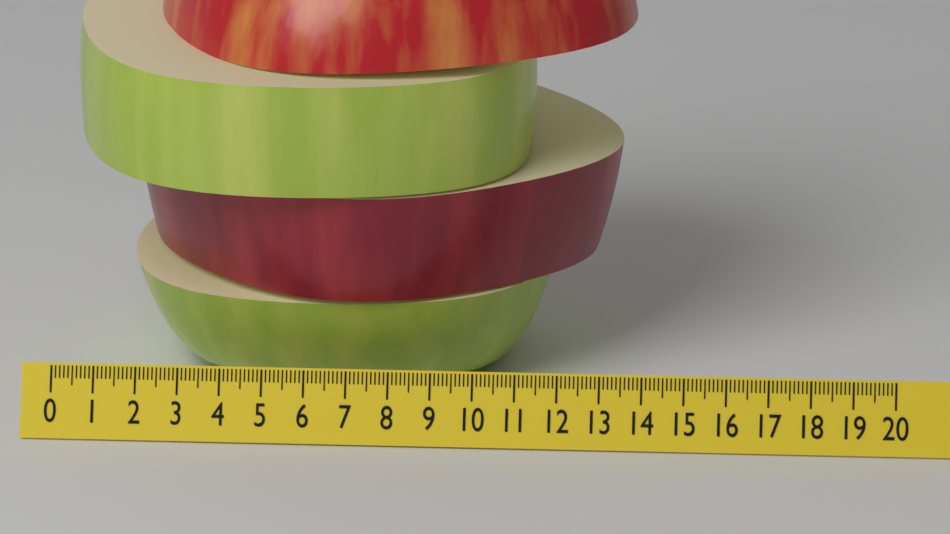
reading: 13.6 (no unit)
